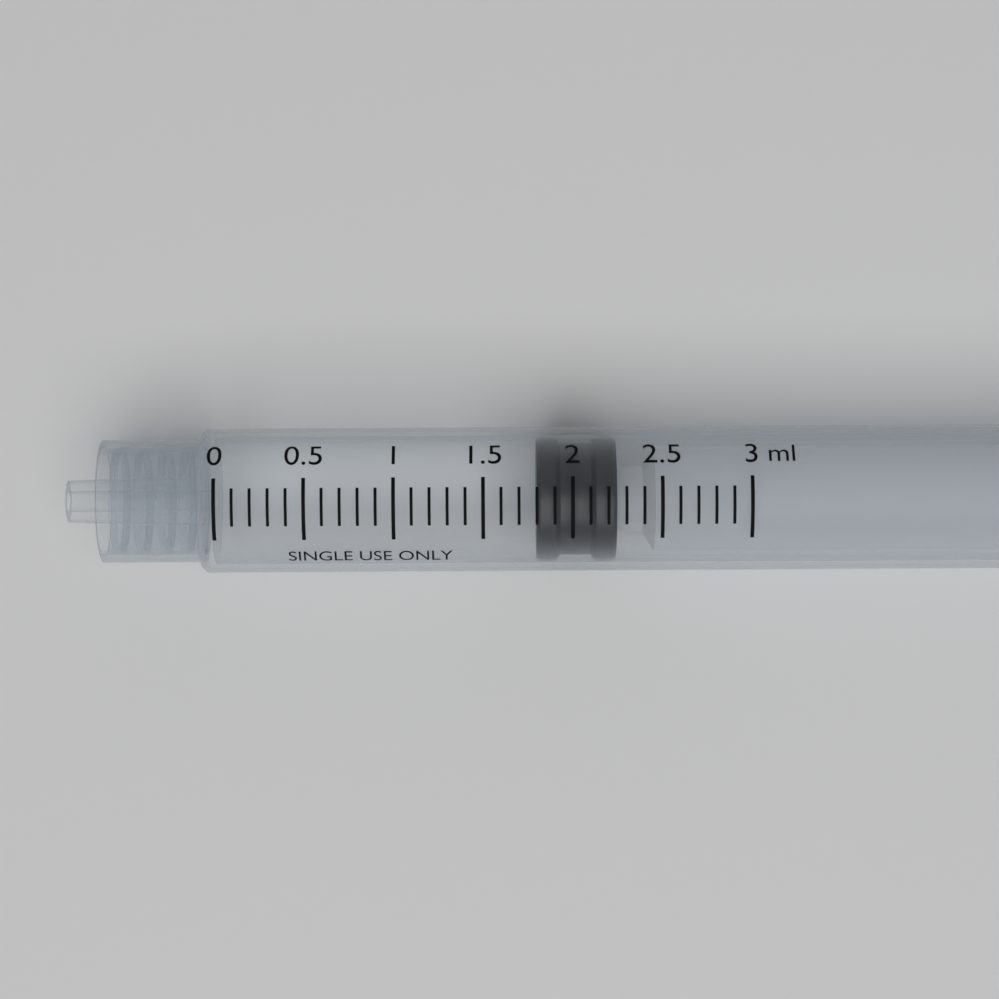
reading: 1.8 ml
